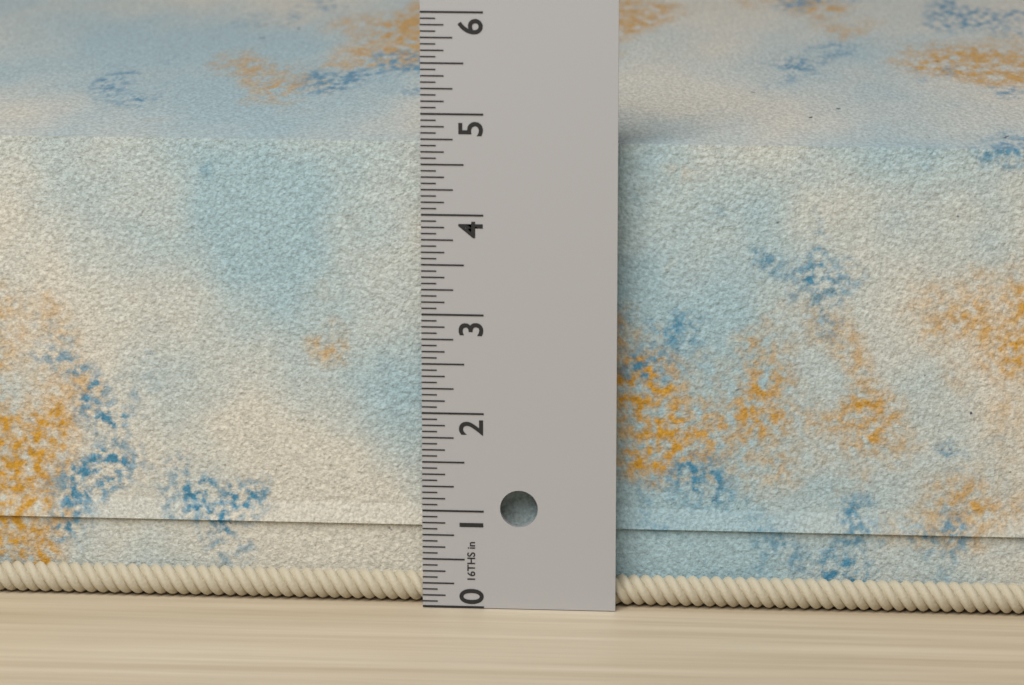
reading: 4.8125 in
